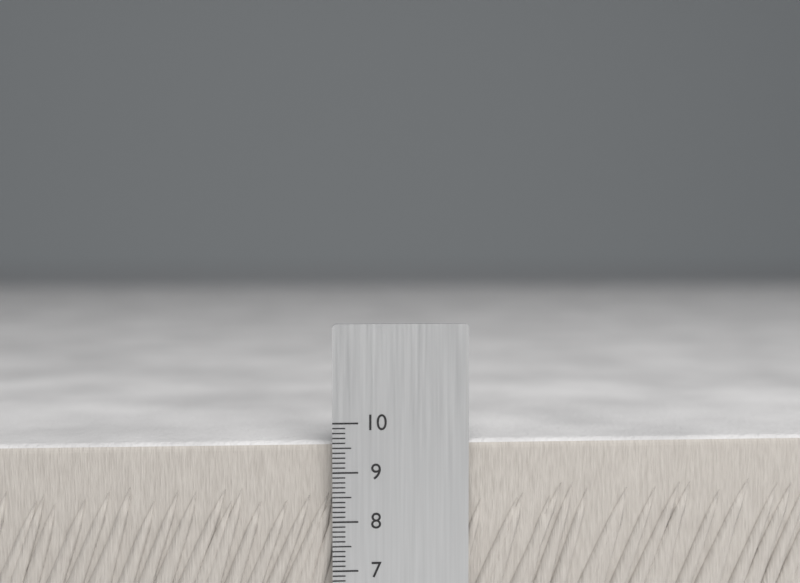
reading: 9.6 cm
